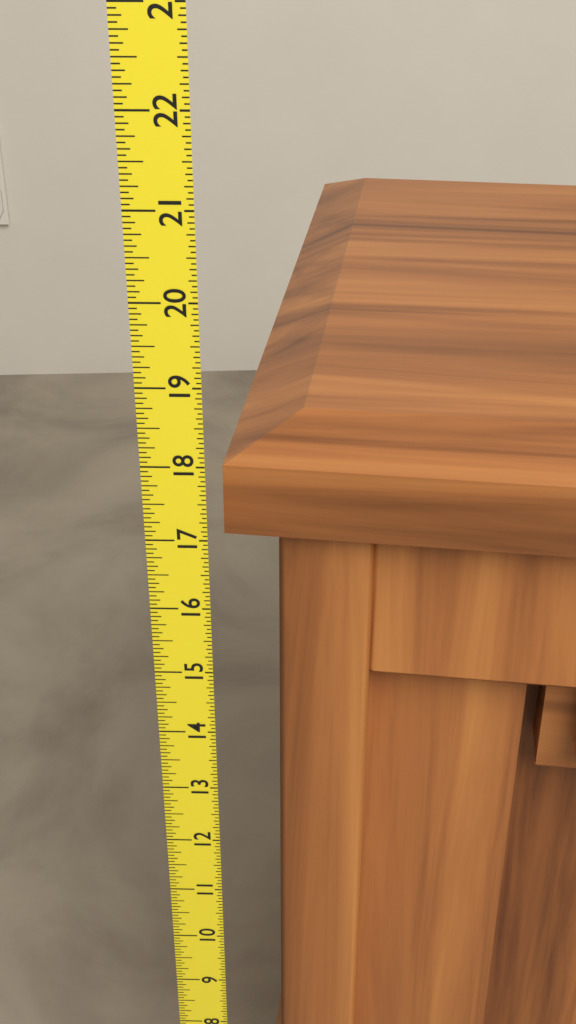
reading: 18.2500 (no unit)
